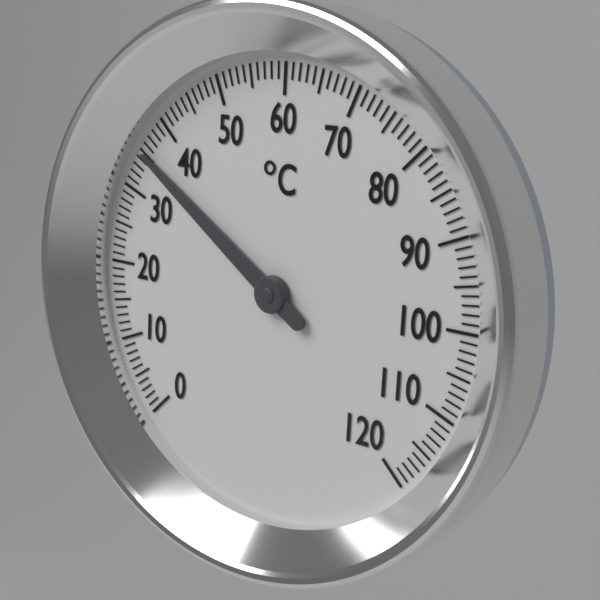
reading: 35 °C
